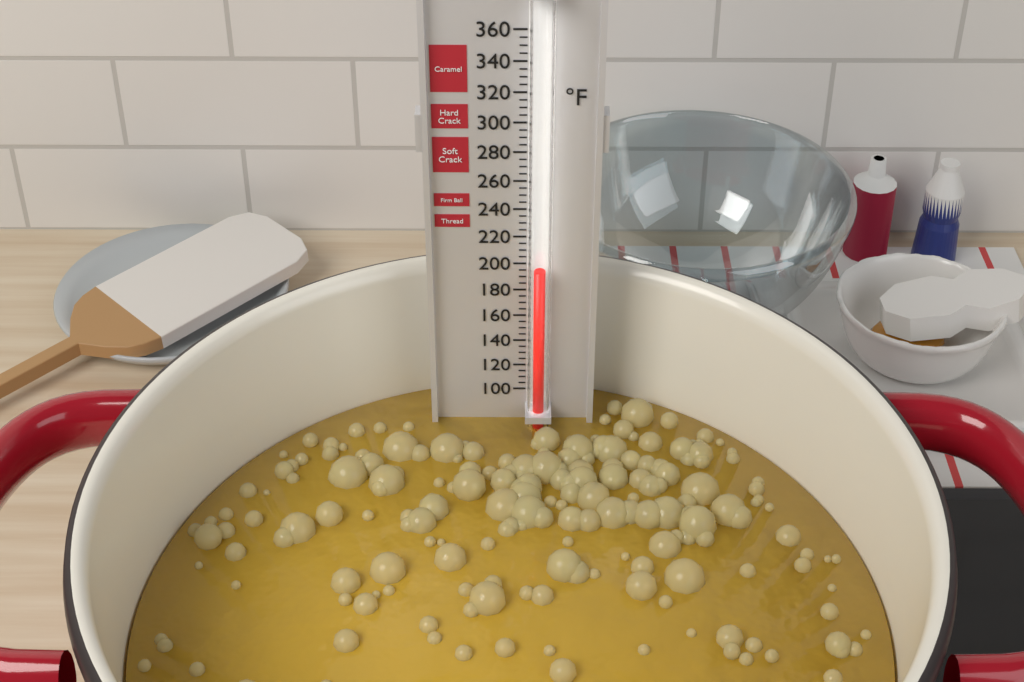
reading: 200 °F
